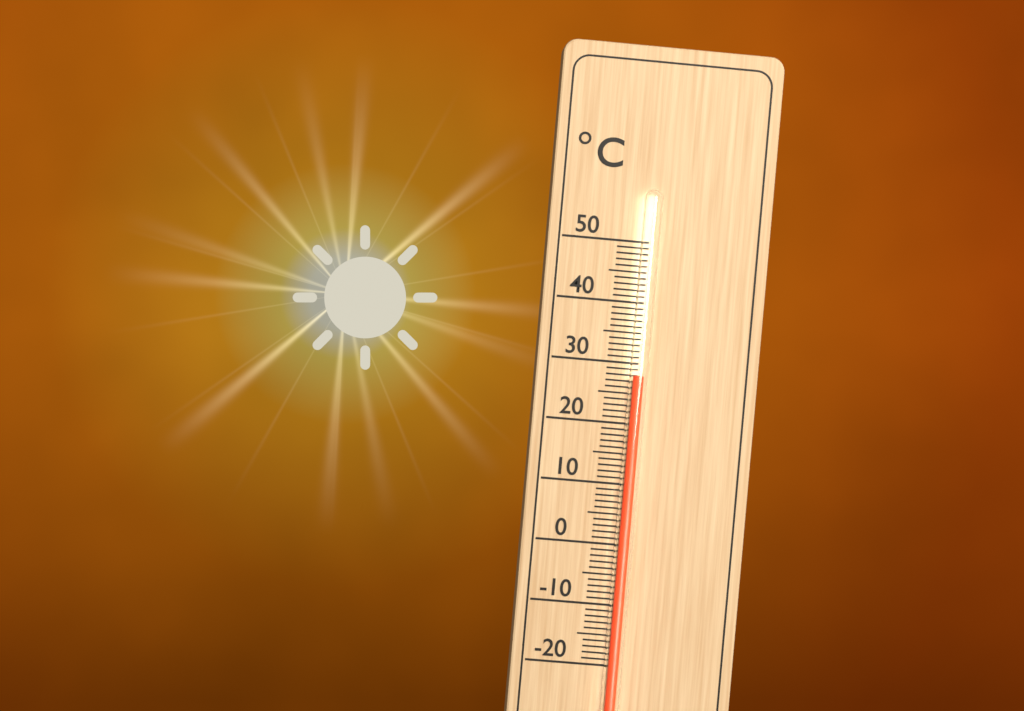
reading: 28 °C
